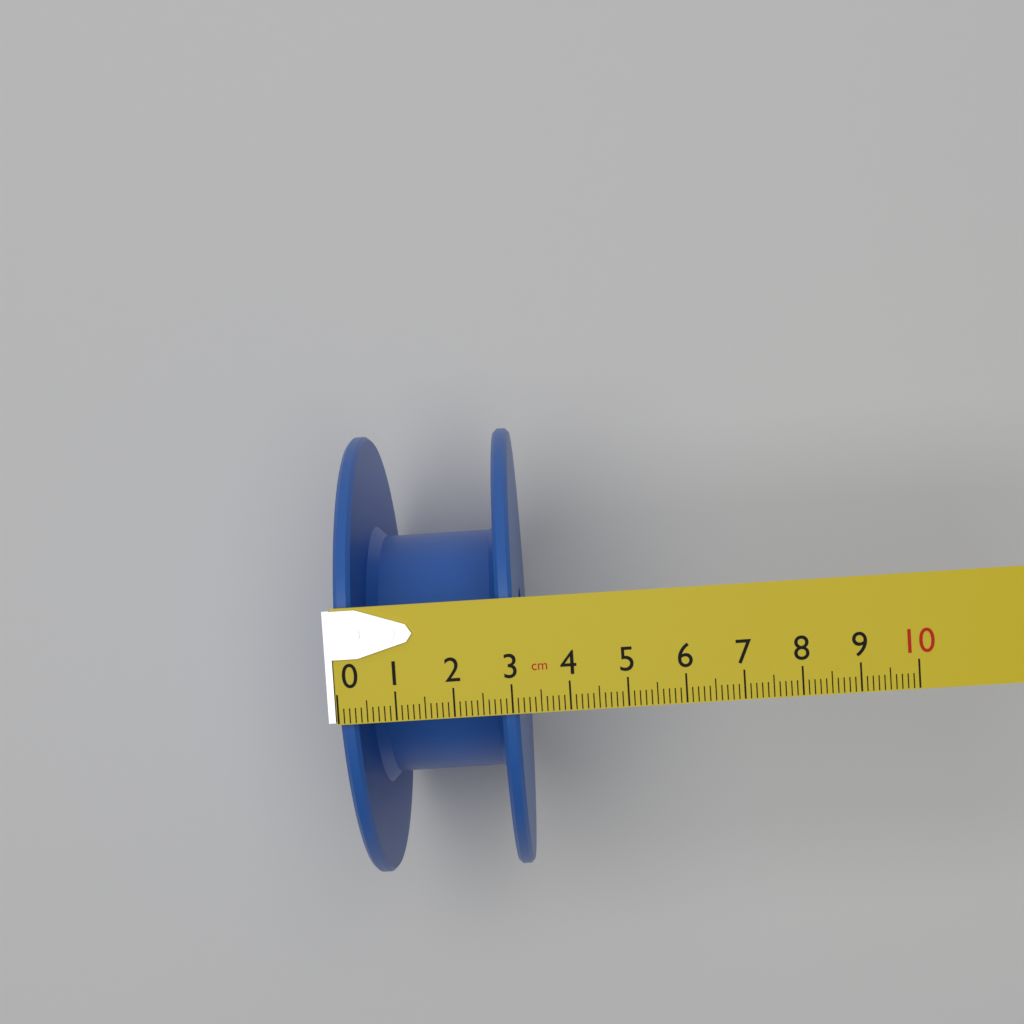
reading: 3.1 cm
